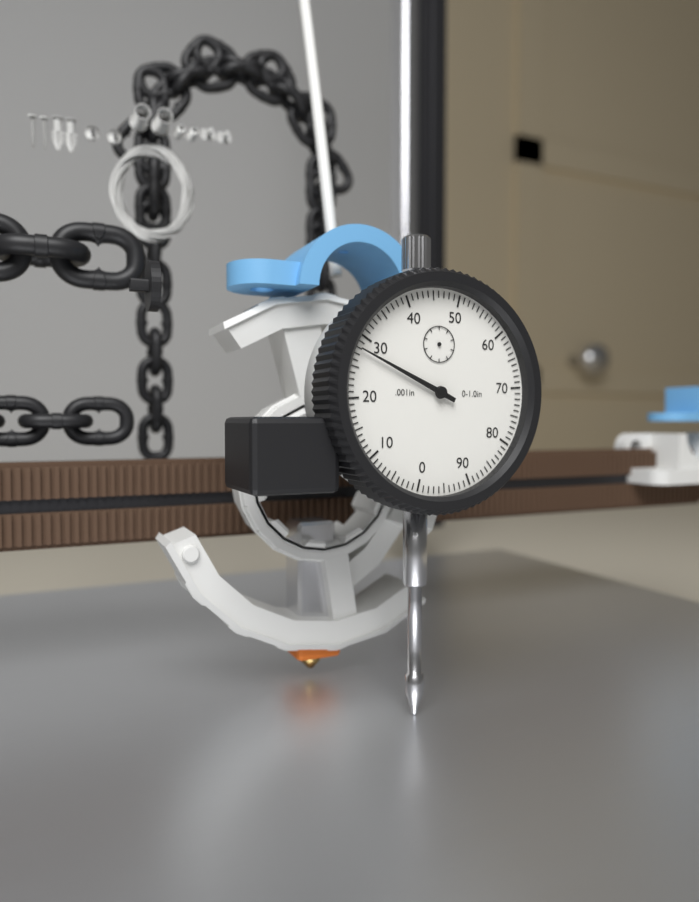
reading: 0.028 in
